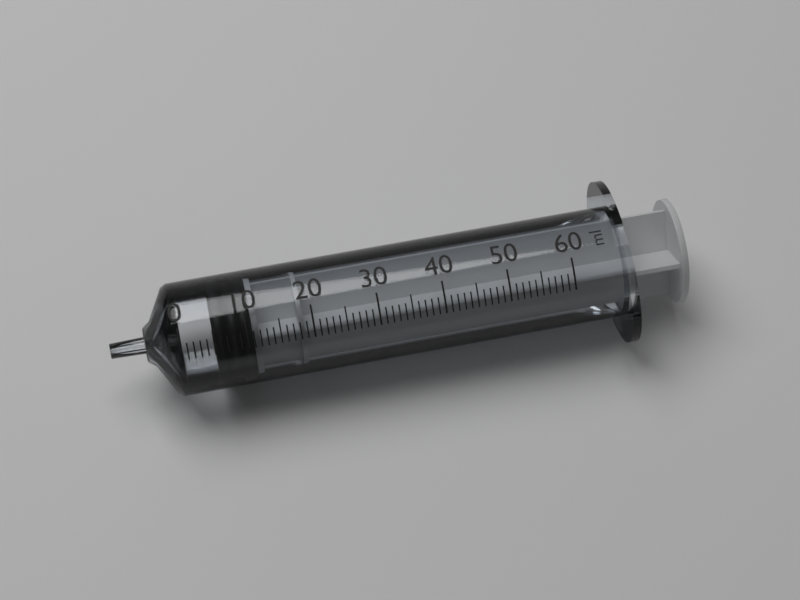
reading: 5 ml
